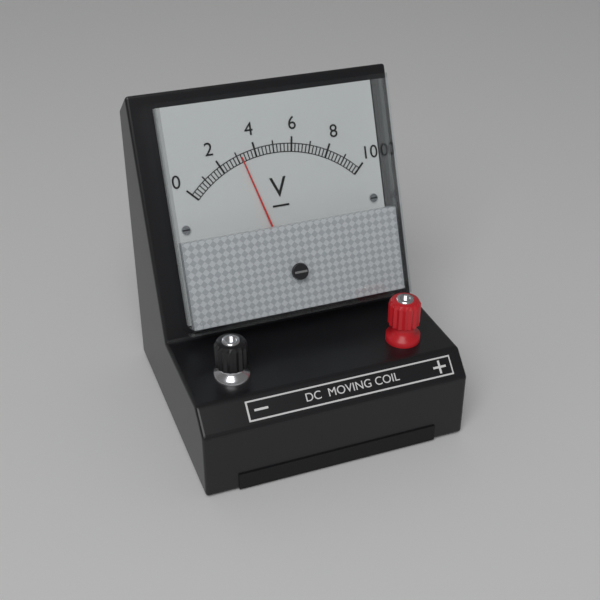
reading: 3.2 V
